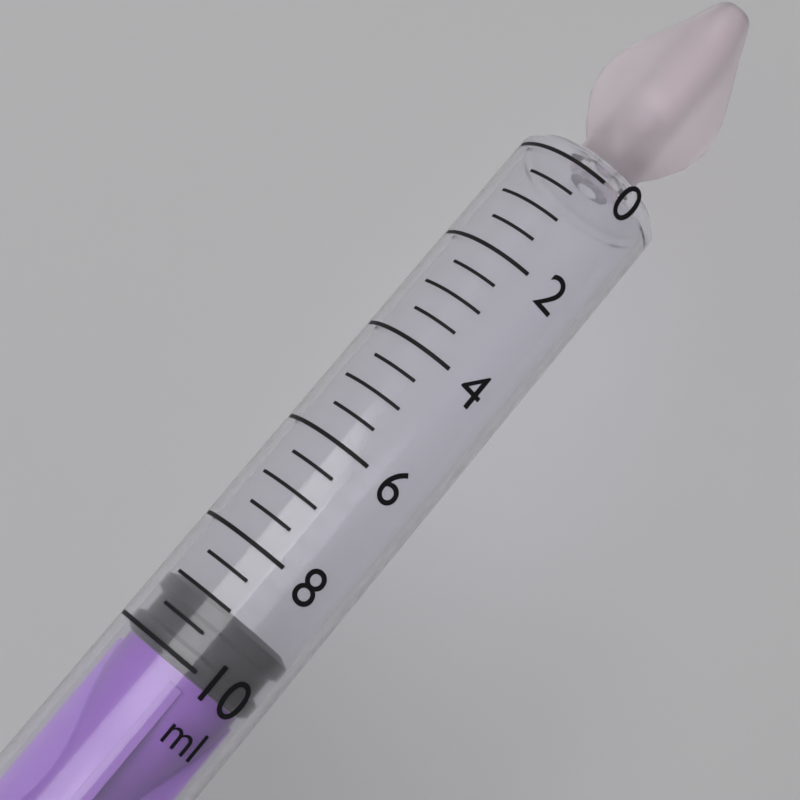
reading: 9.0 ml
